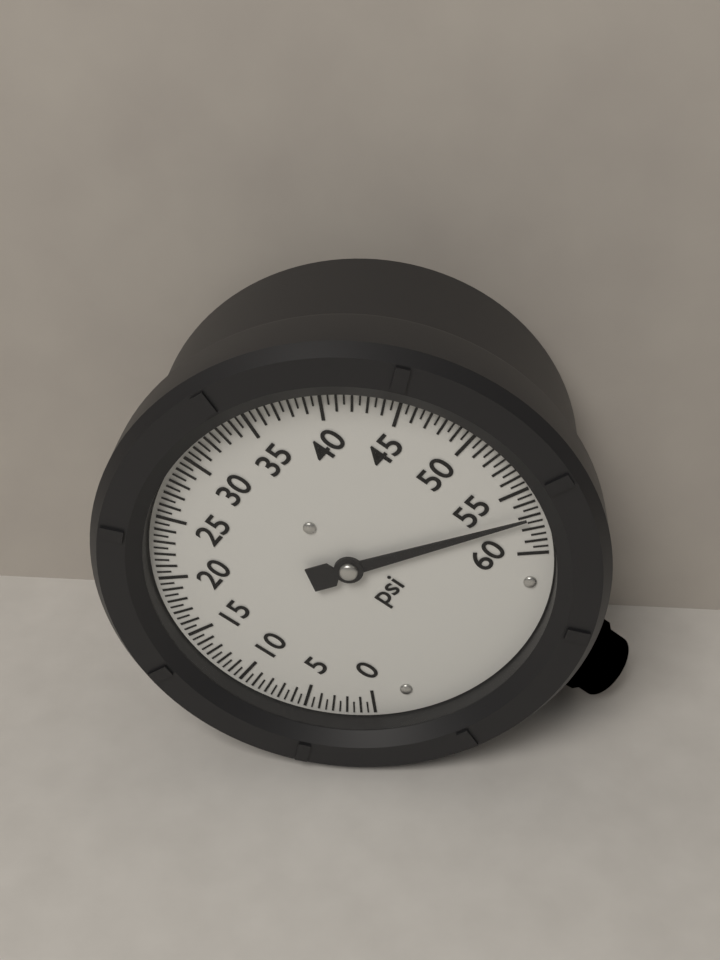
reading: 57.0 psi
